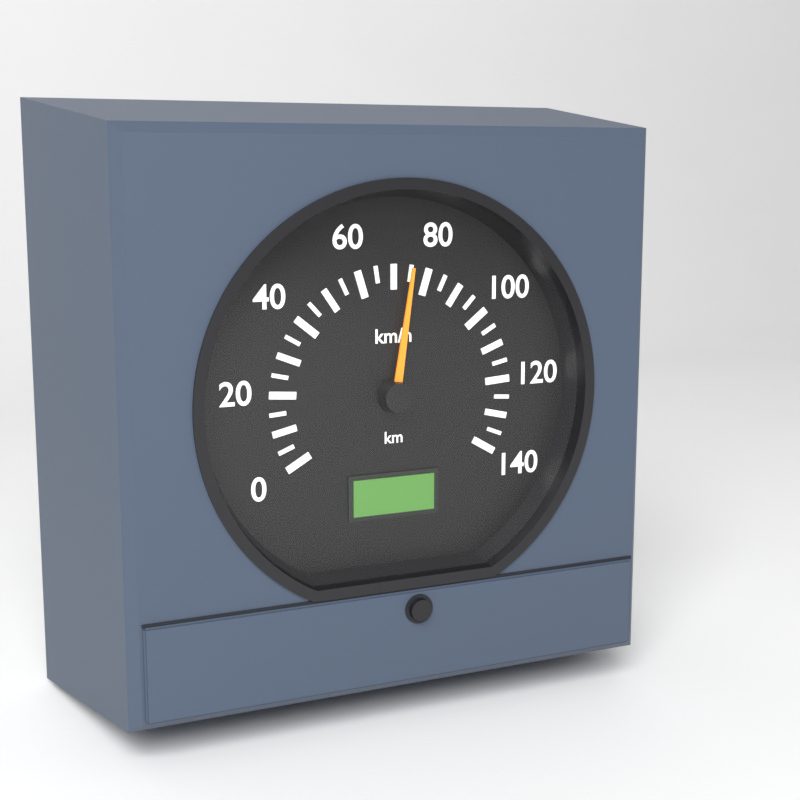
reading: 75 km/h
